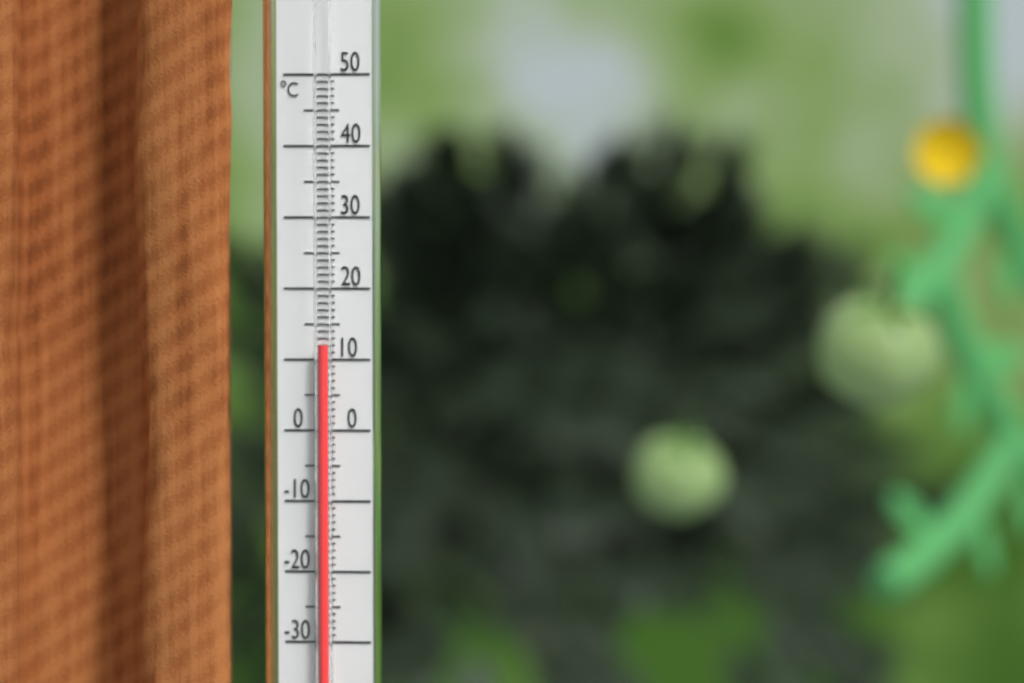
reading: 12 °C
